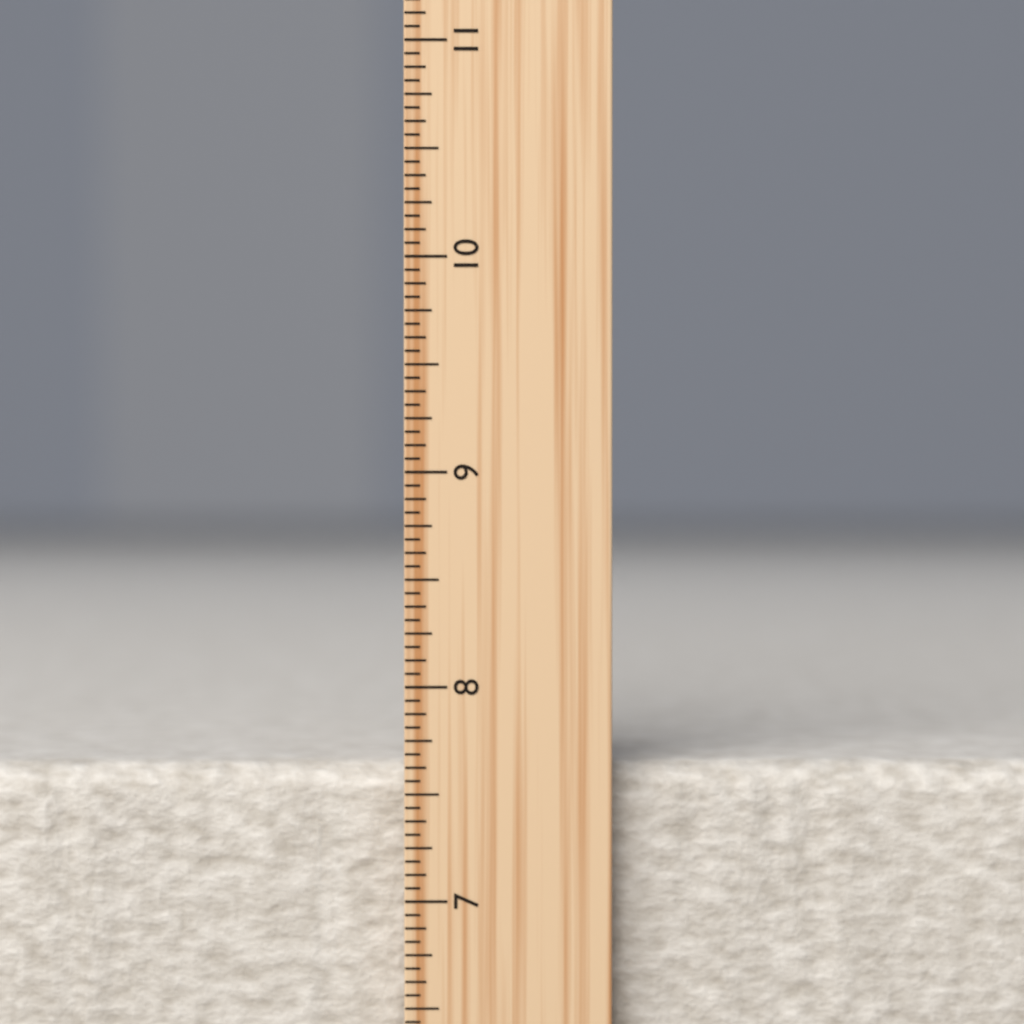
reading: 7.6250 inch
